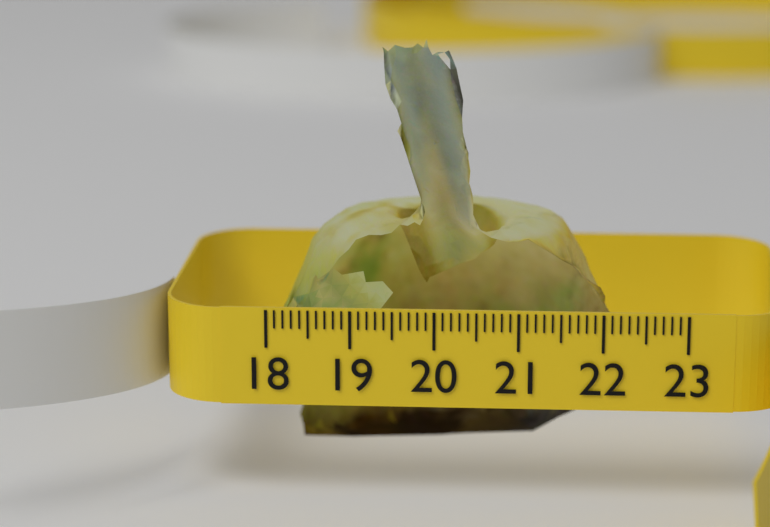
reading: 22.2 (no unit)
